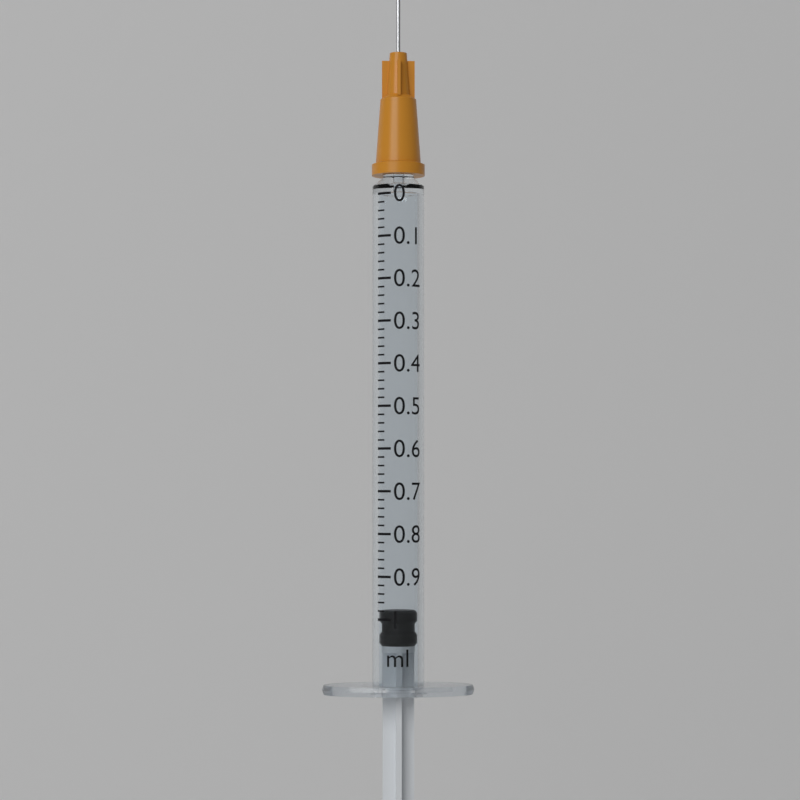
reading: 0.98 ml
